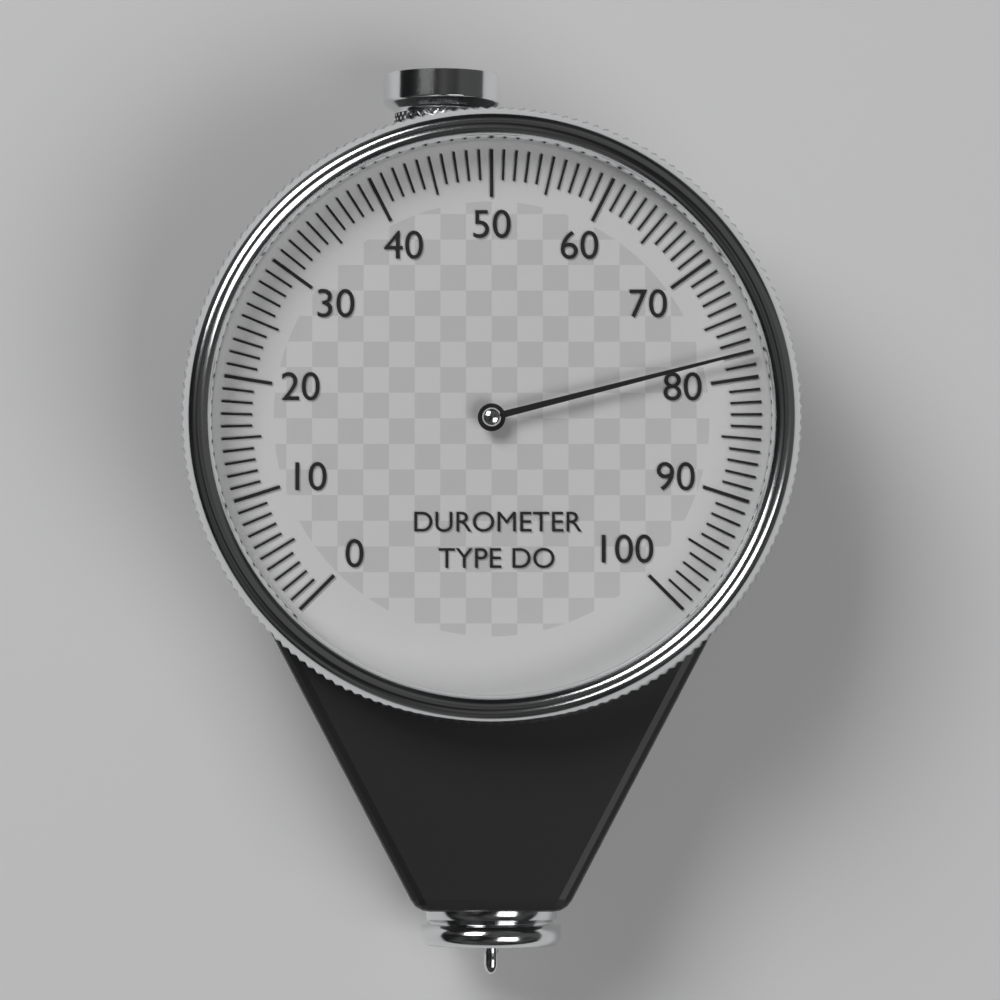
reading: 78 (no unit)
